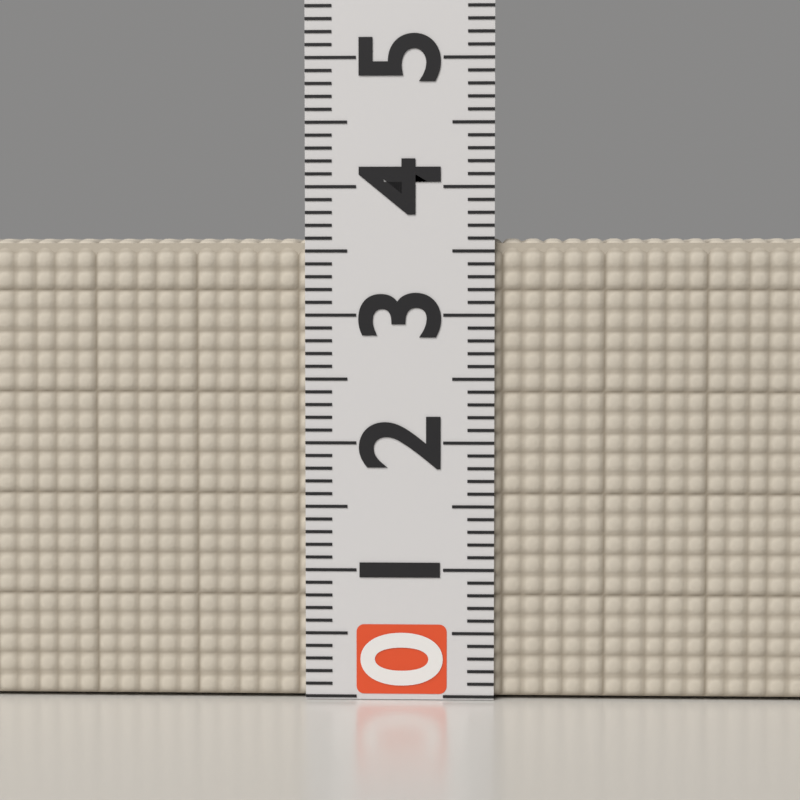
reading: 3.6 (no unit)
